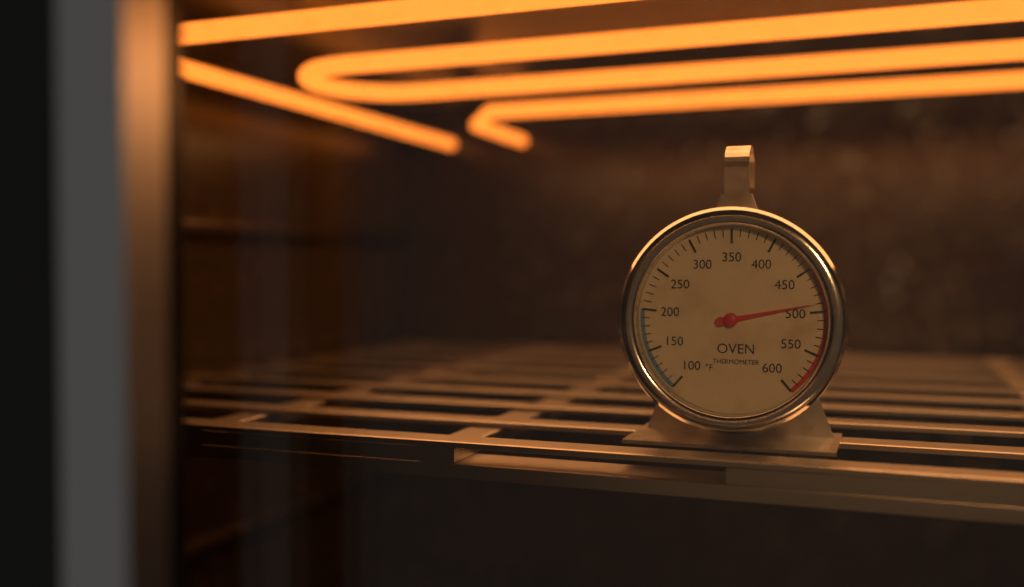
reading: 490 °F
